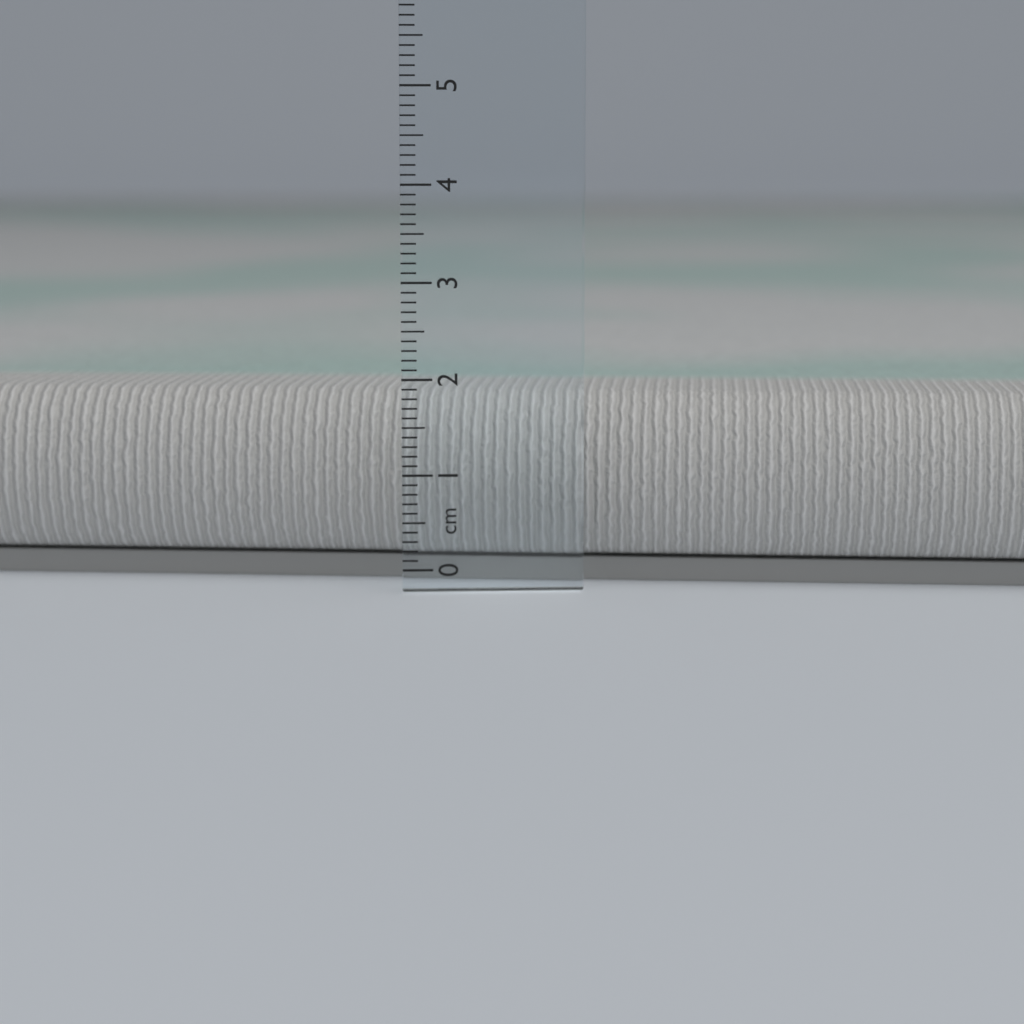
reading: 1.8 cm
